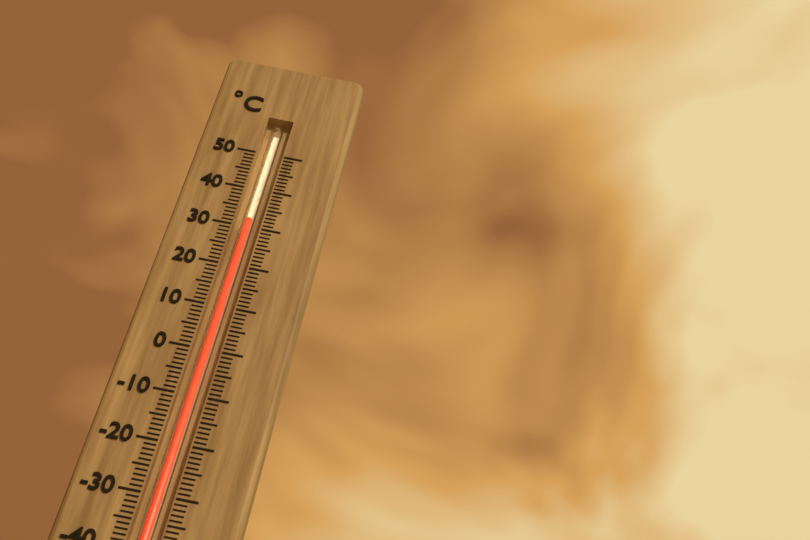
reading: 32 °C
